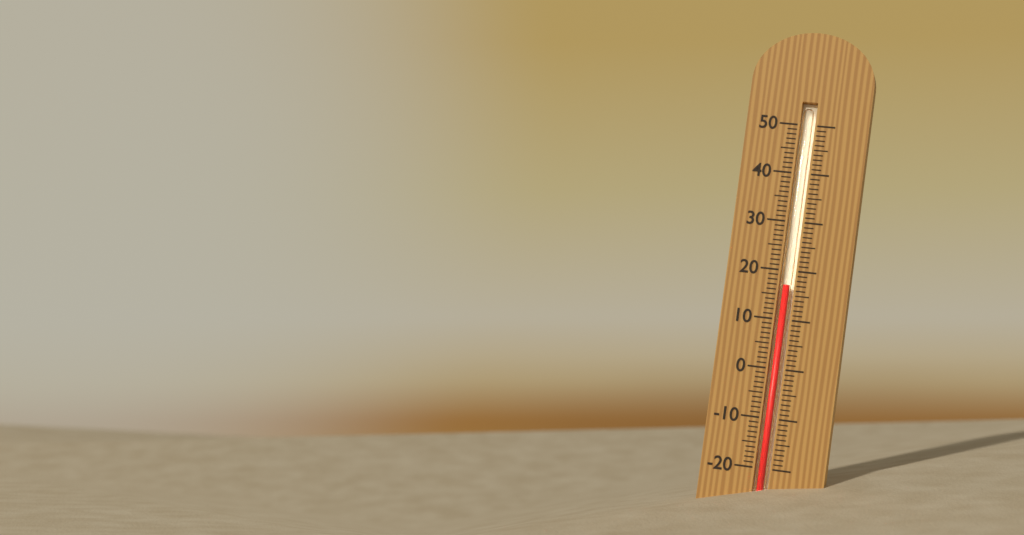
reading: 17 (no unit)
